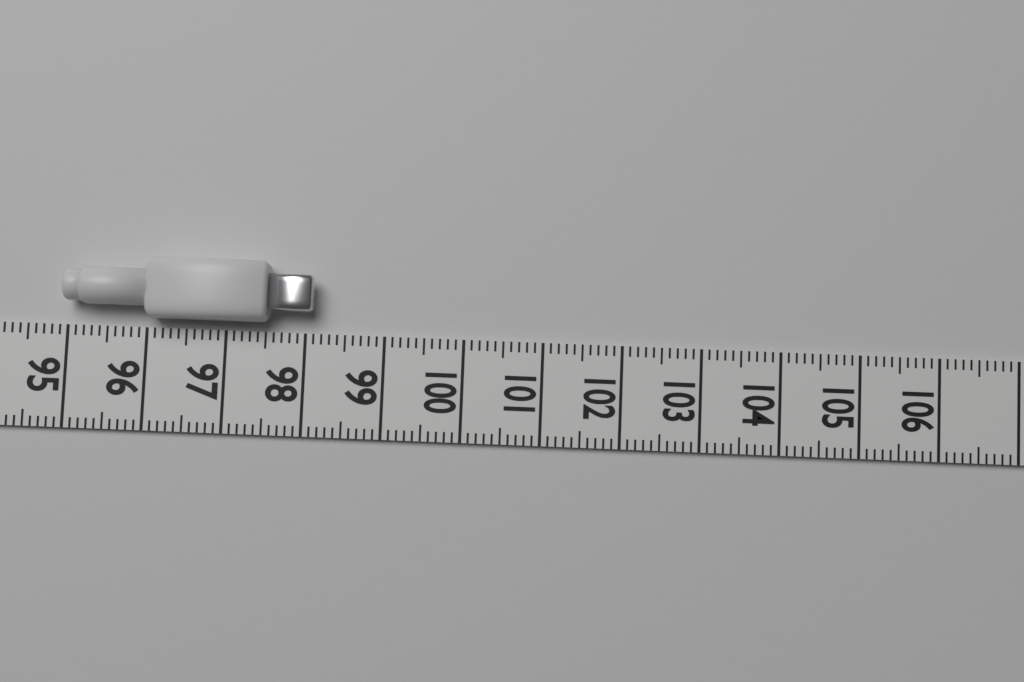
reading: 98.1 (no unit)
